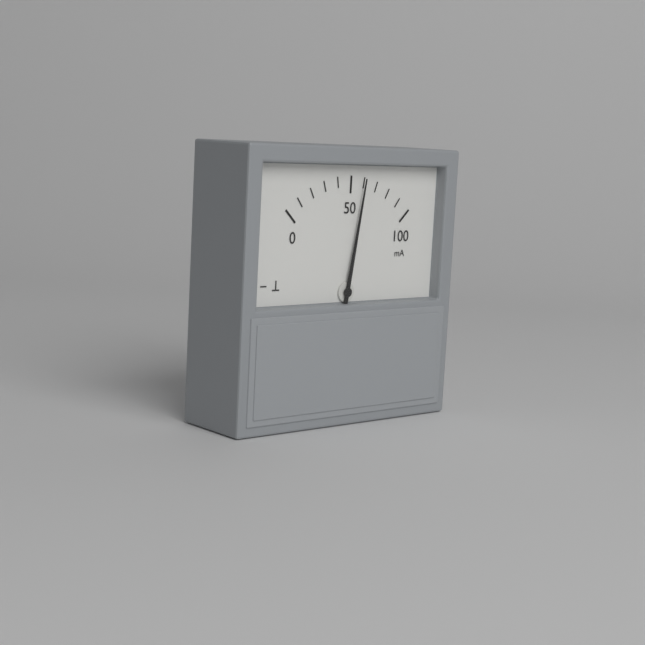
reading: 60 mA
